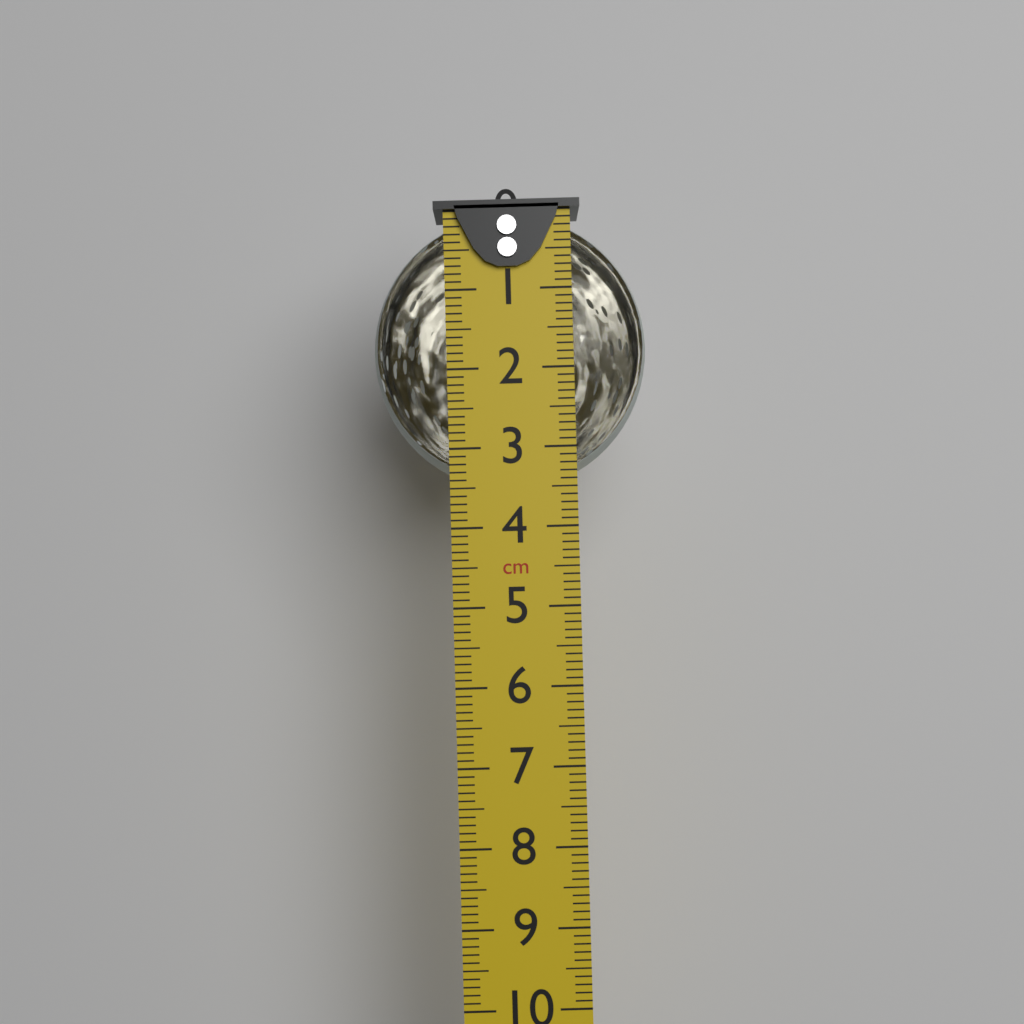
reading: 3.5 cm
